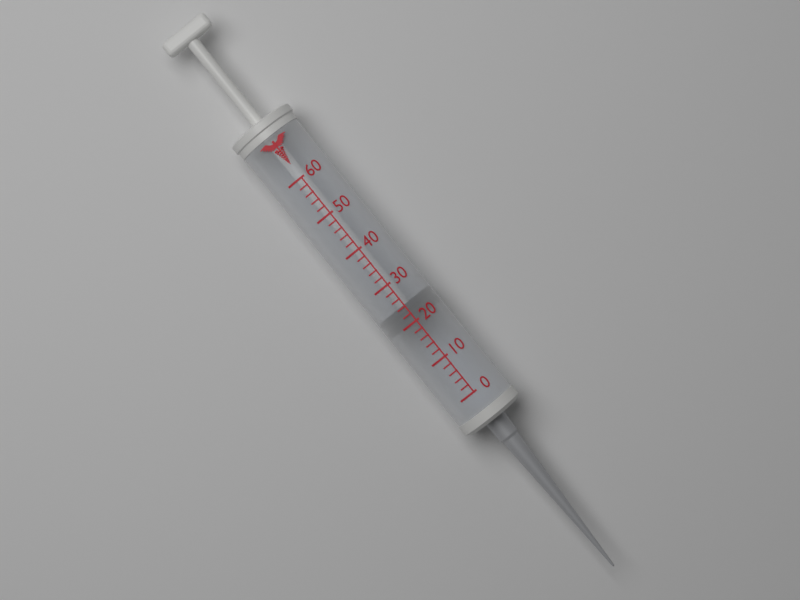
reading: 20 (no unit)
